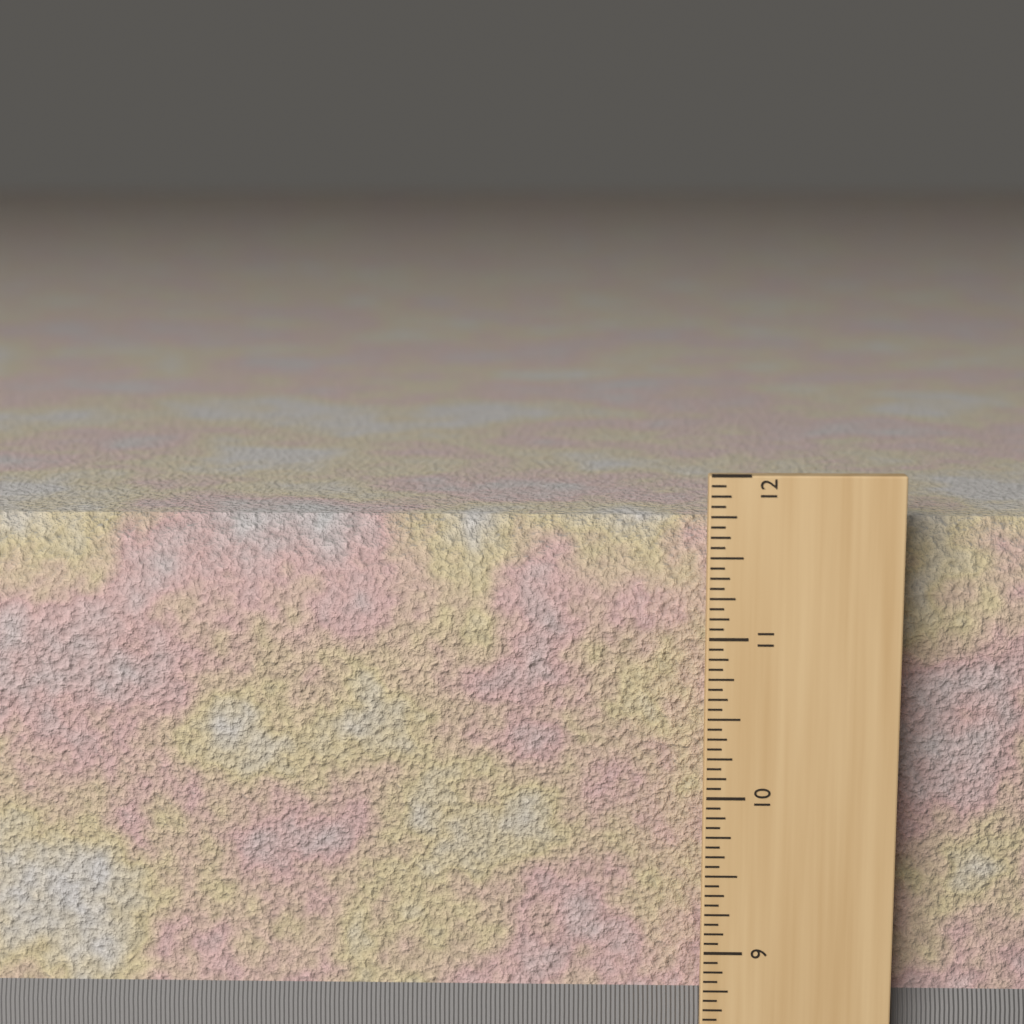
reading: 11.6875 in
